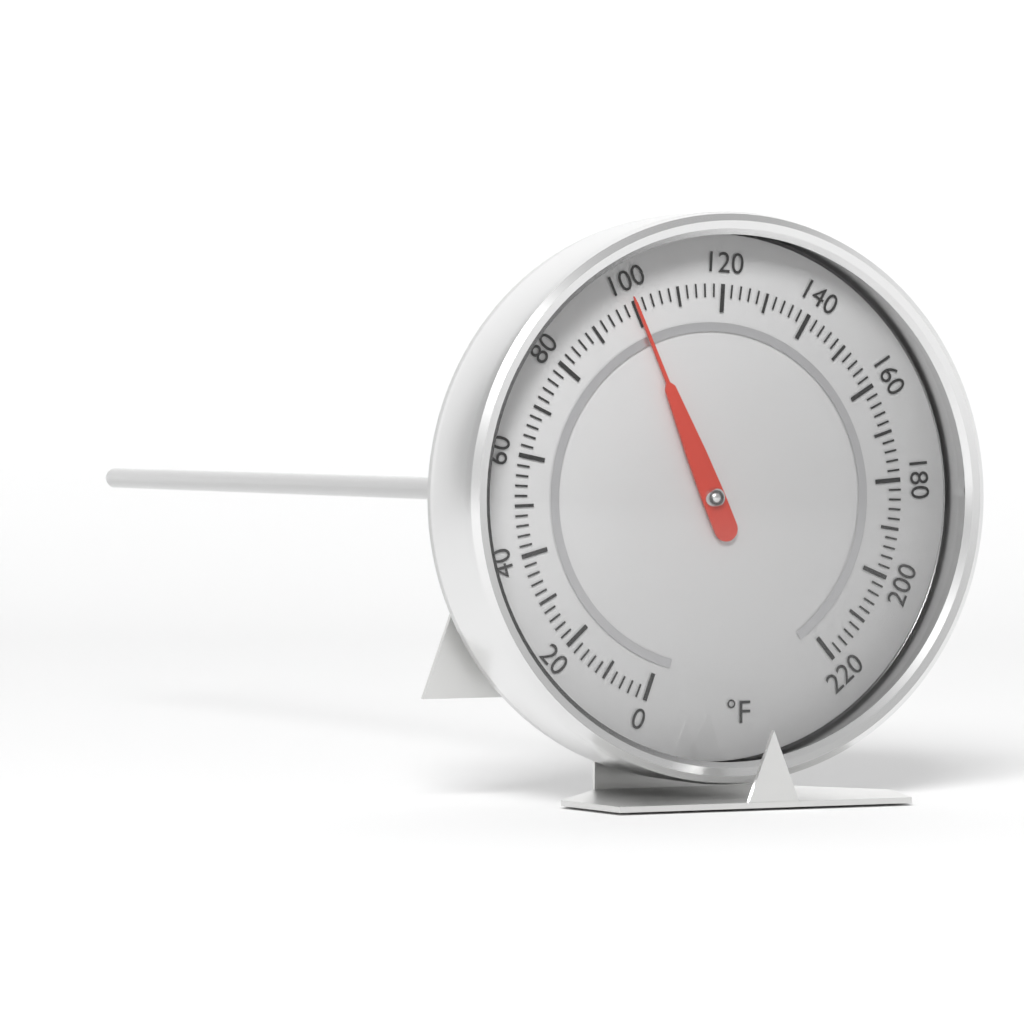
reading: 100 °F
